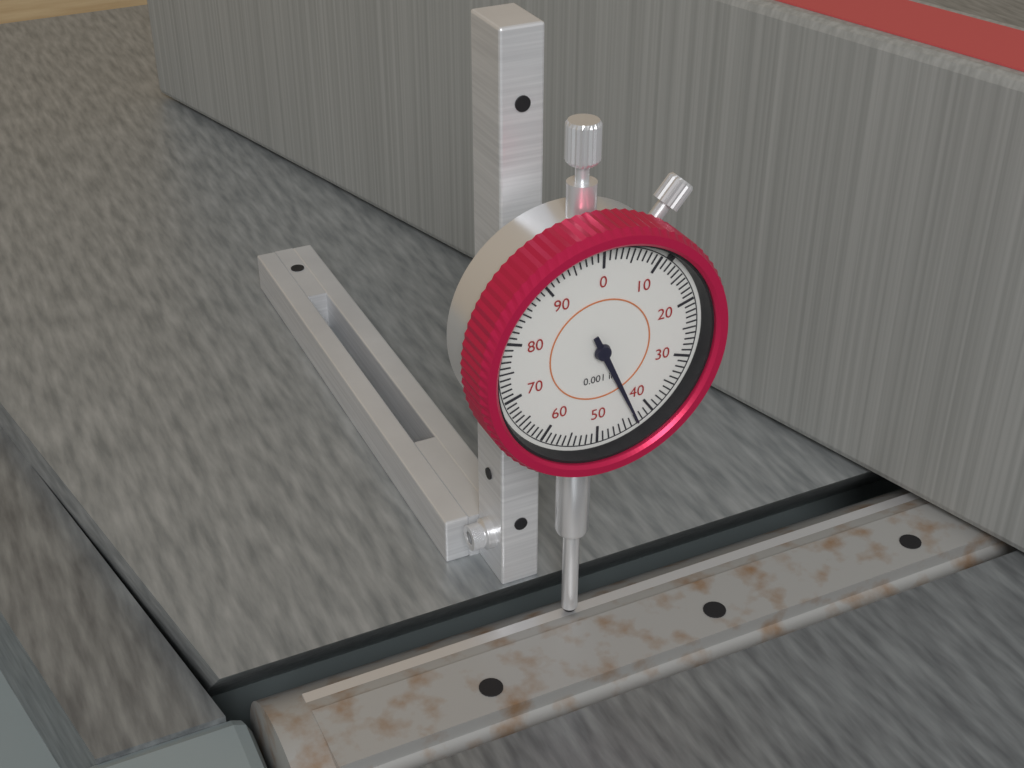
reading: 0.043 in
